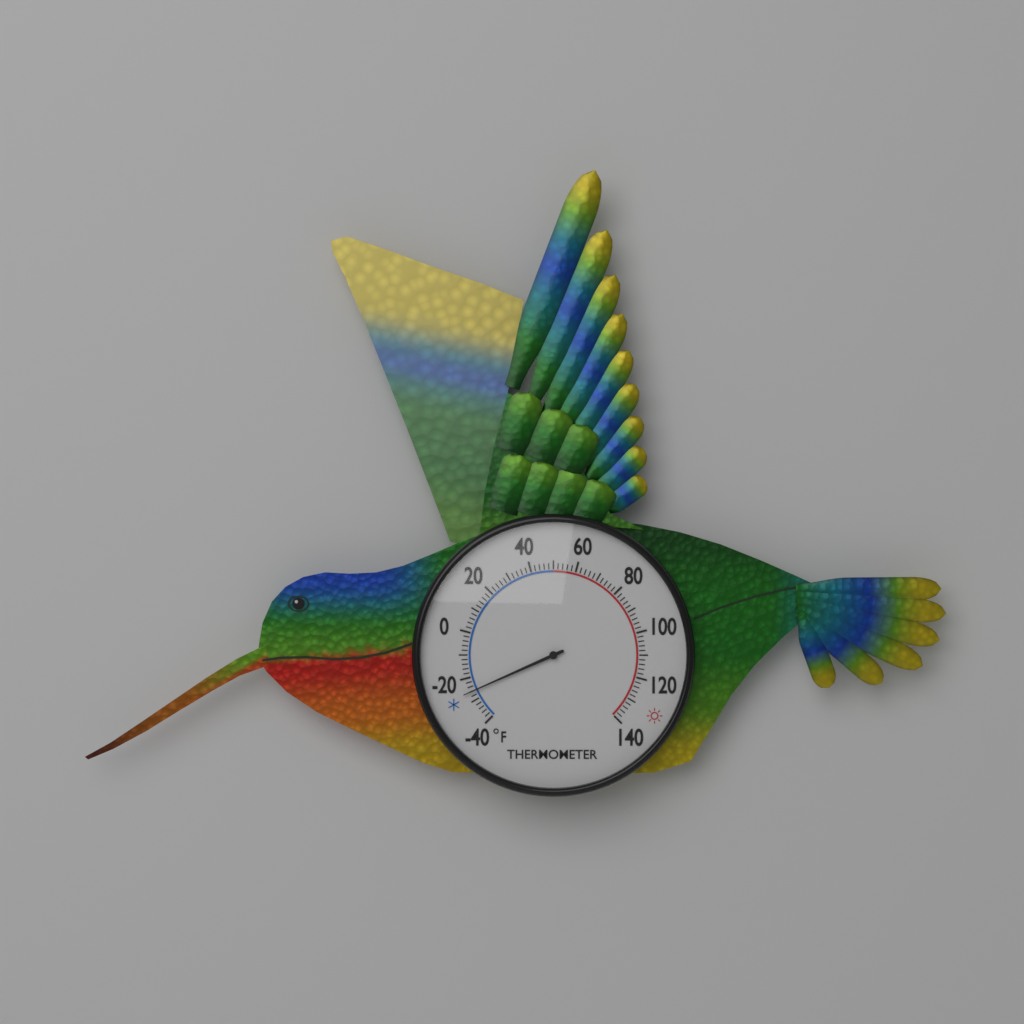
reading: -26 °F
